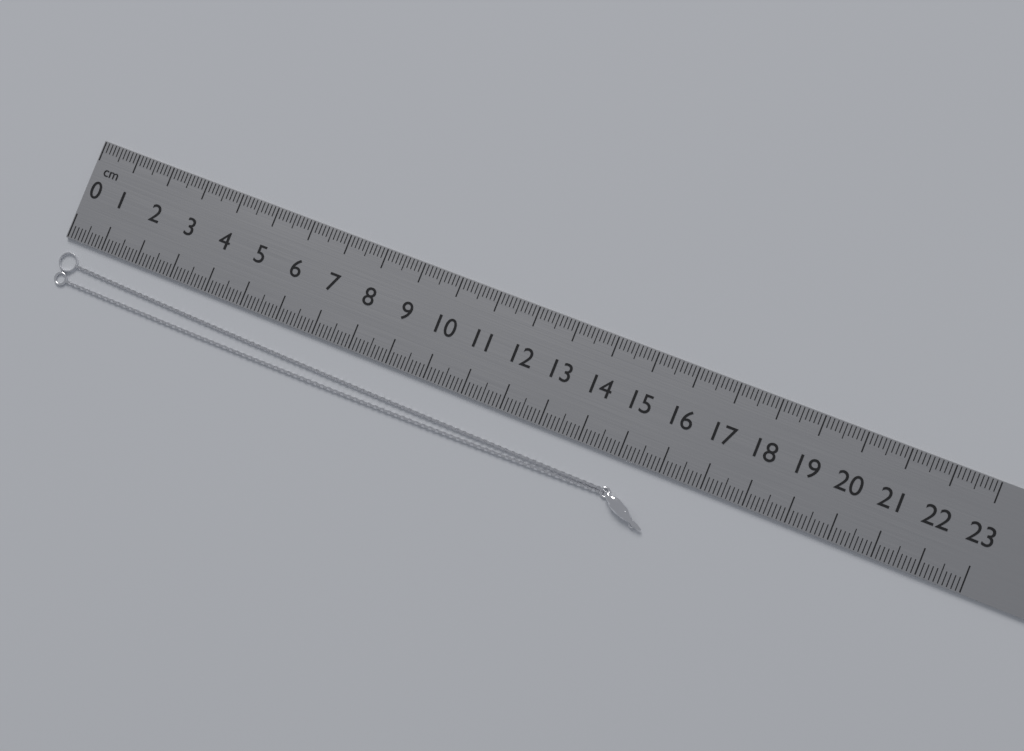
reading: 16.1 cm
